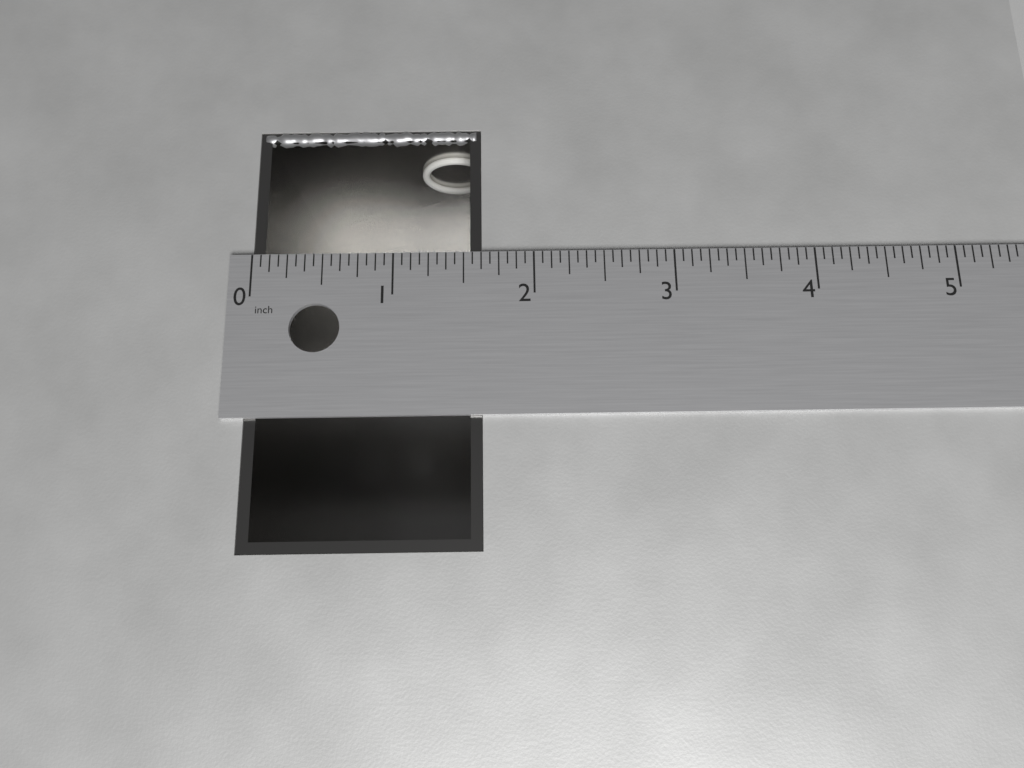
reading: 1.6250 in
